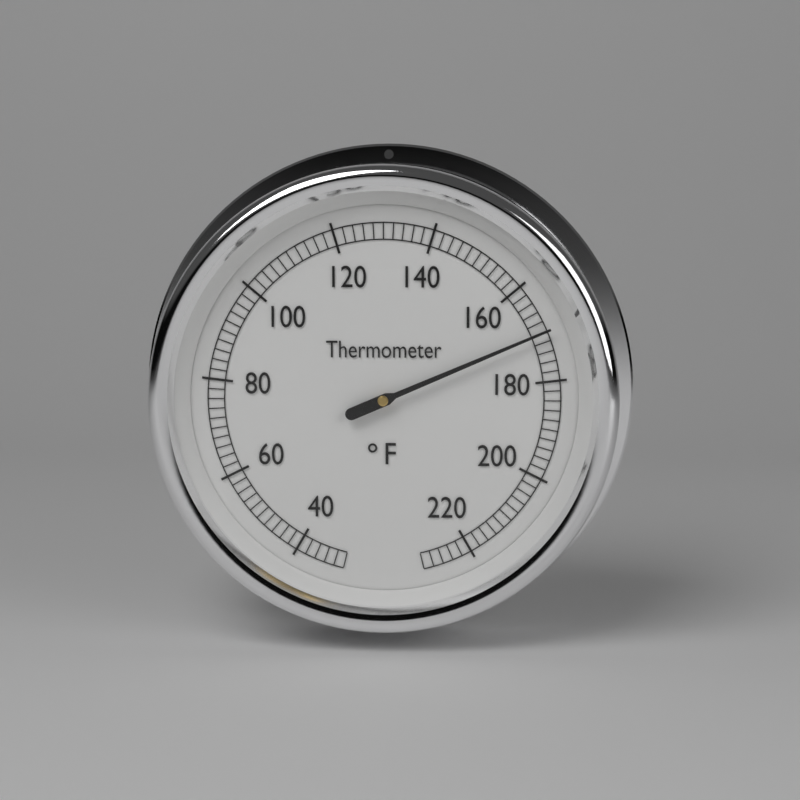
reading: 170 °F
